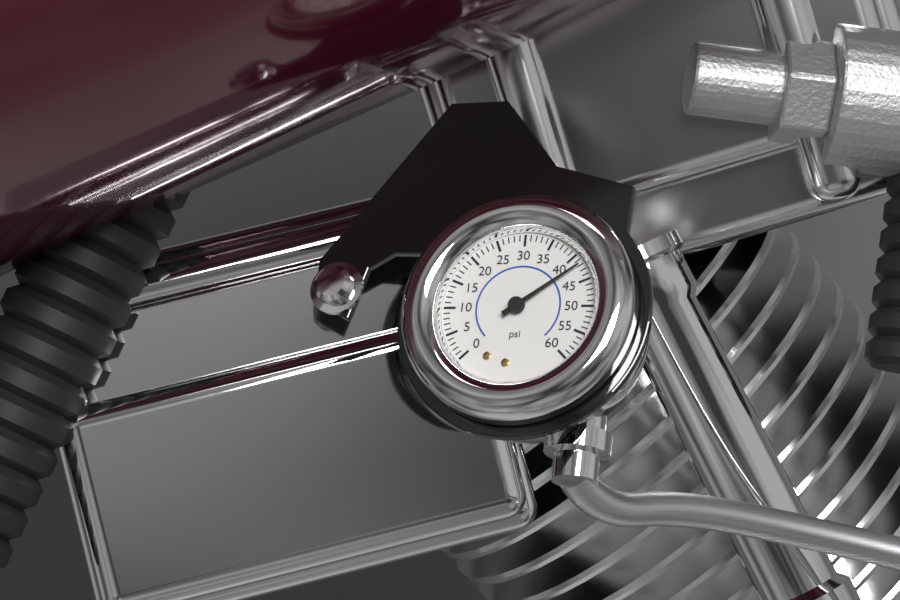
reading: 42 psi
